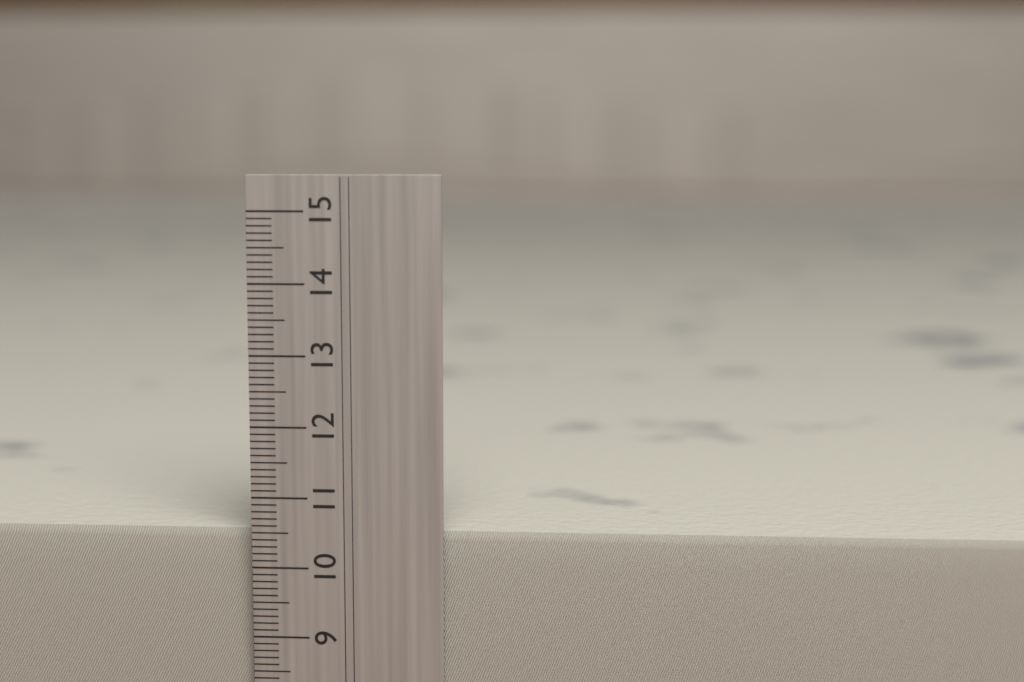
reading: 10.5 cm
